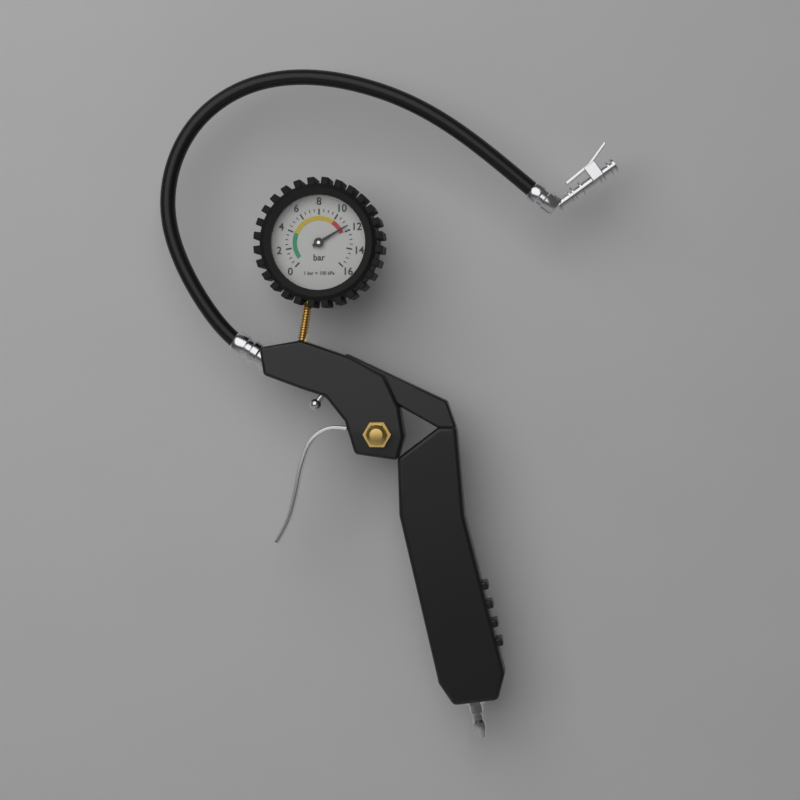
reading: 11.5 bar
